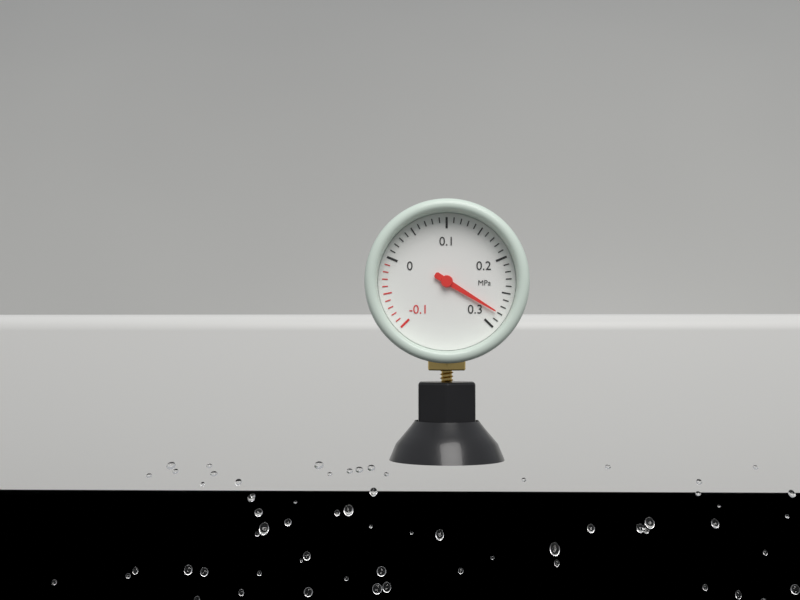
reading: 0.28 MPa
